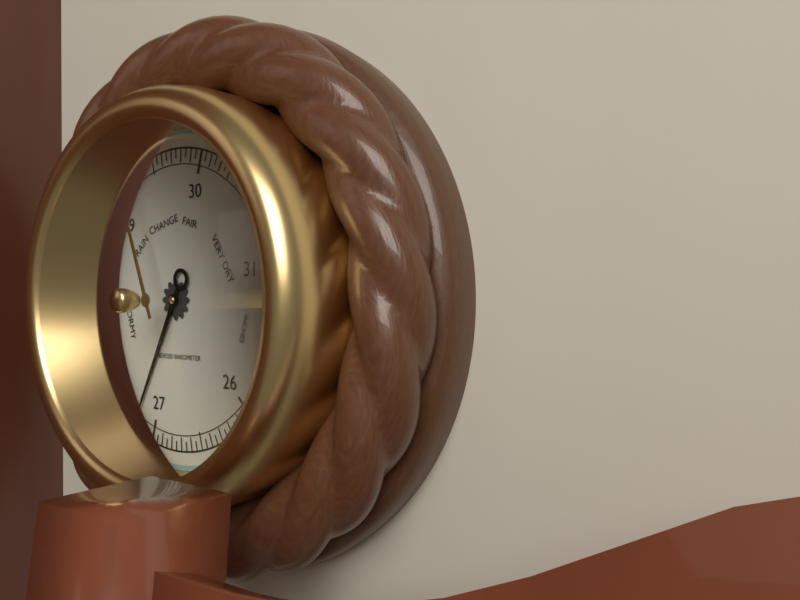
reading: 27.20 inHg
